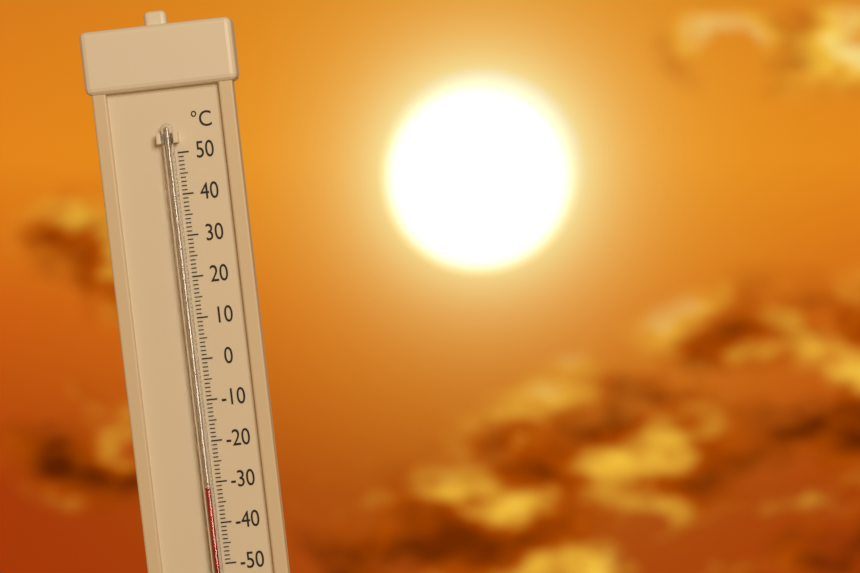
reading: -31 °C
